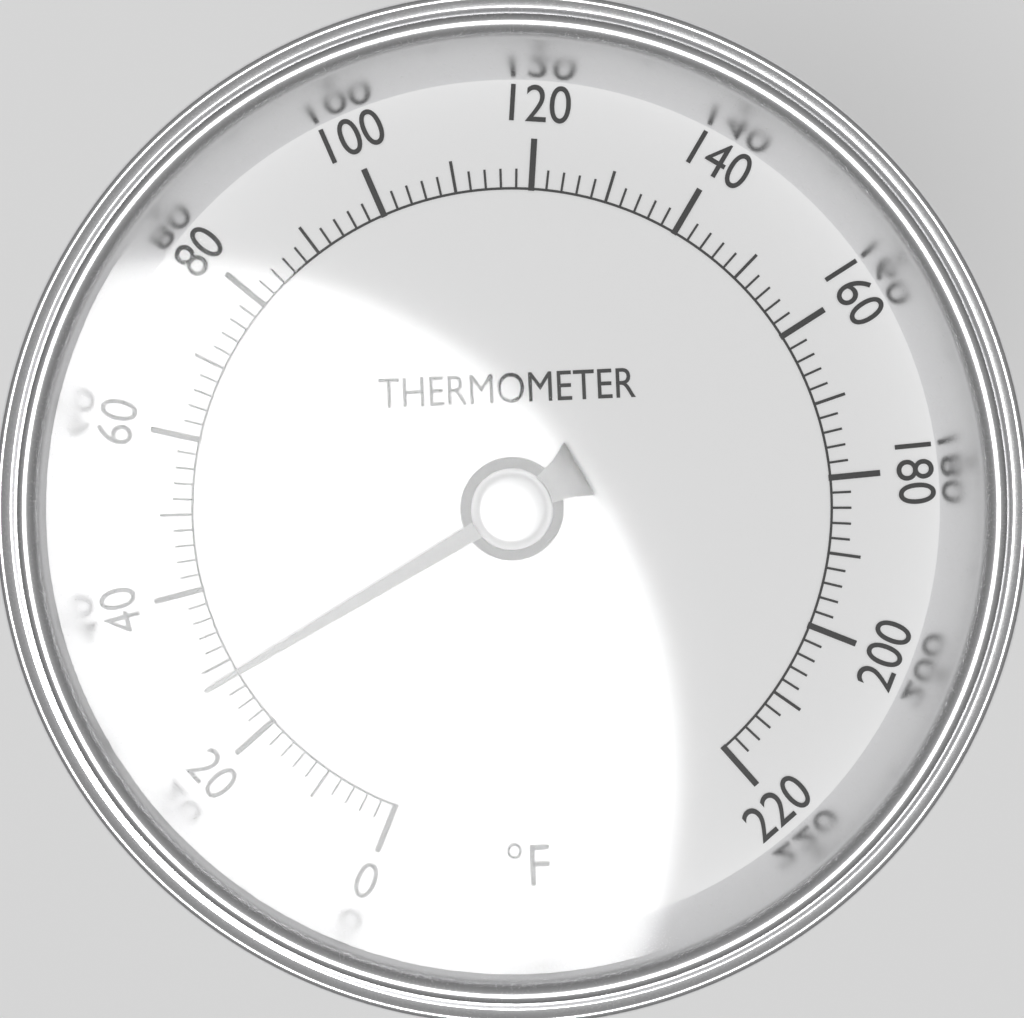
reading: 28 °F
